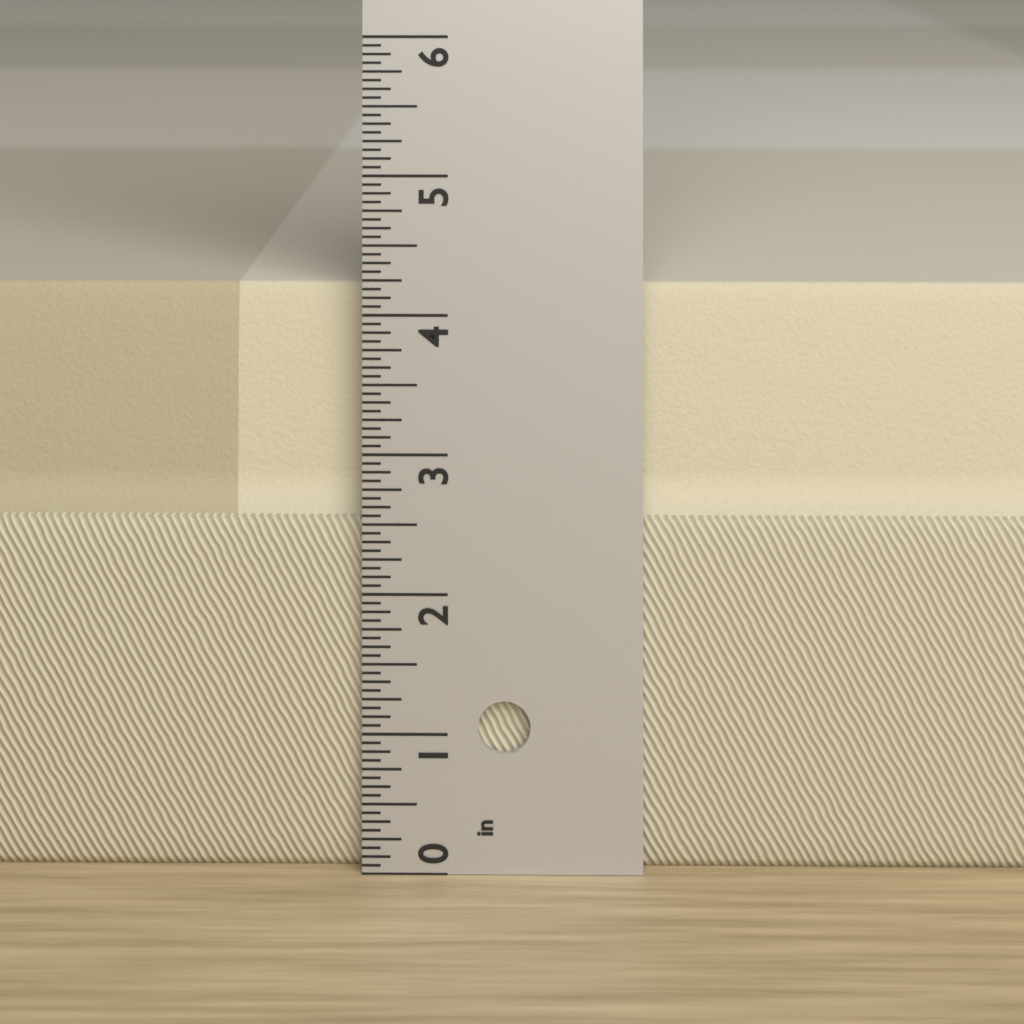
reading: 4.1875 in
